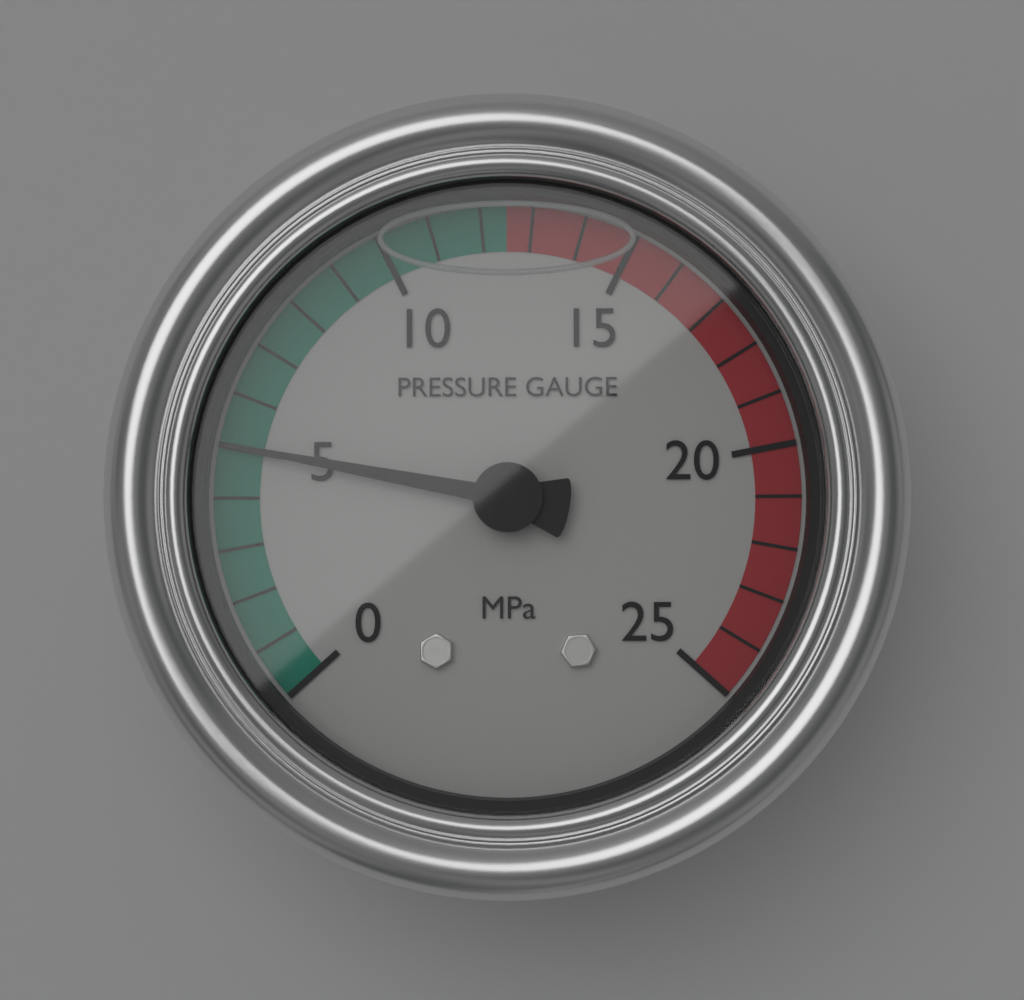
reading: 5 MPa
